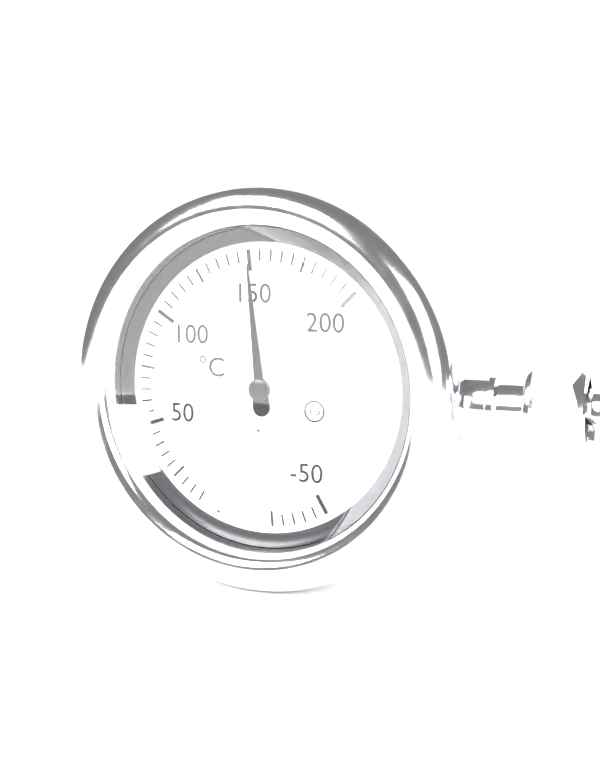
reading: 150 °C
